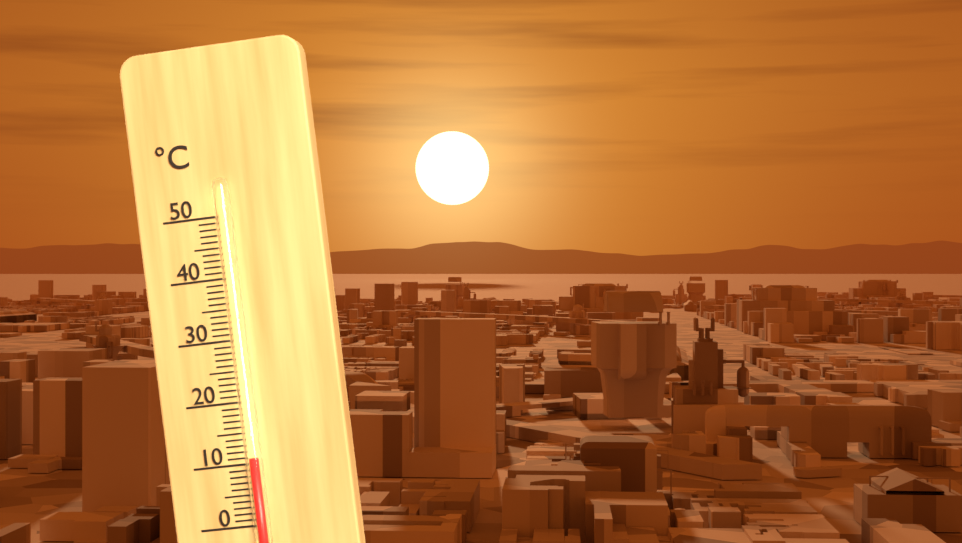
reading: 11 °C
